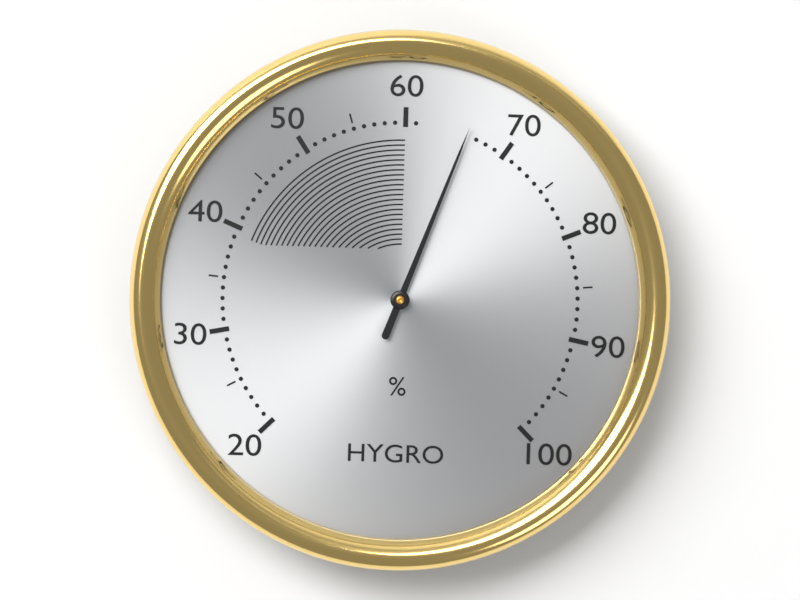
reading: 66 %
